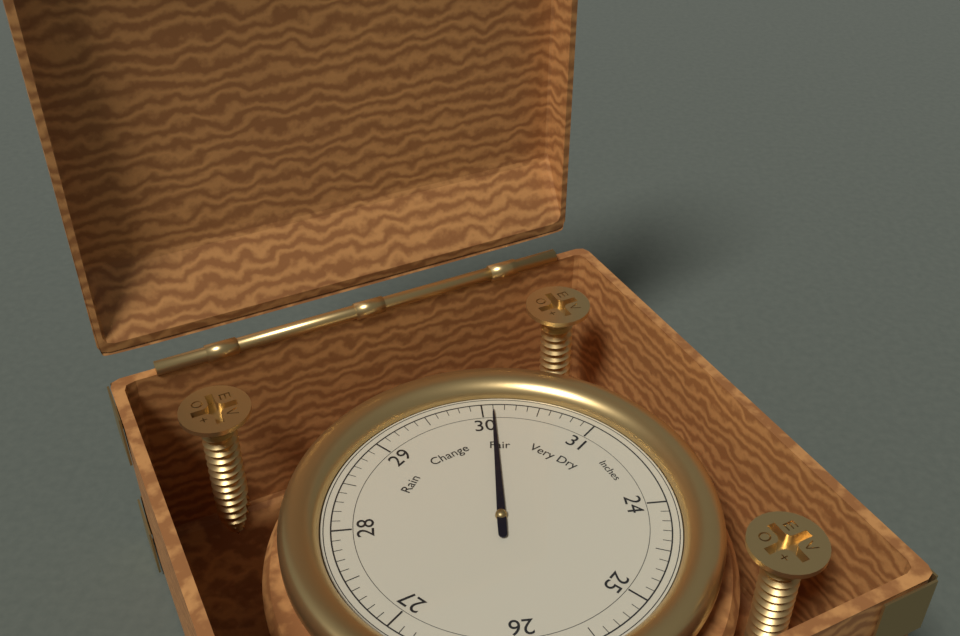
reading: 30.1 Inches
